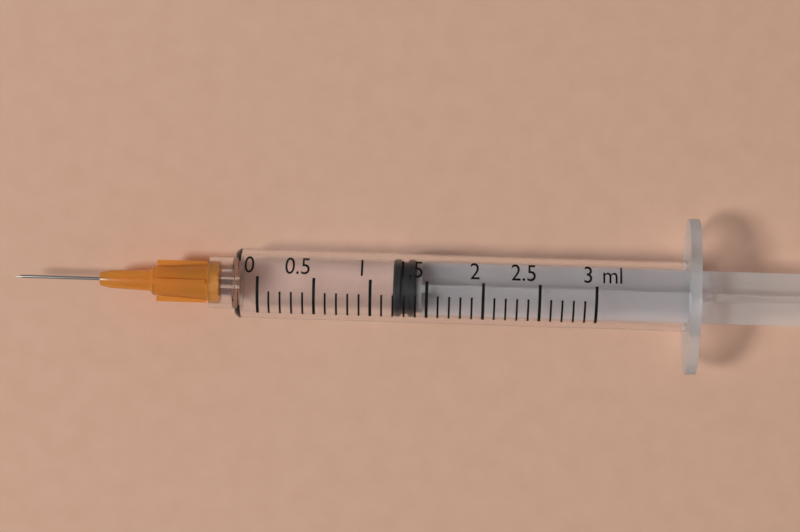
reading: 1.2 ml
